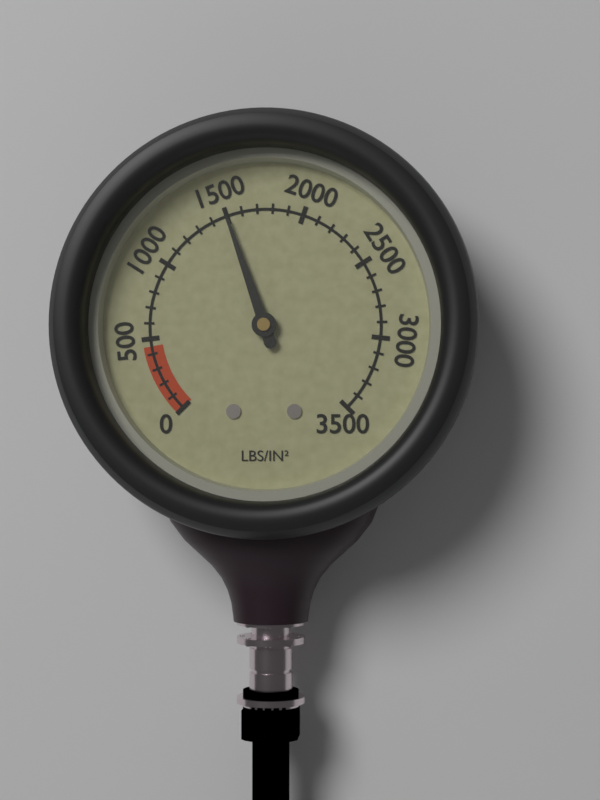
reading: 1500 psi
